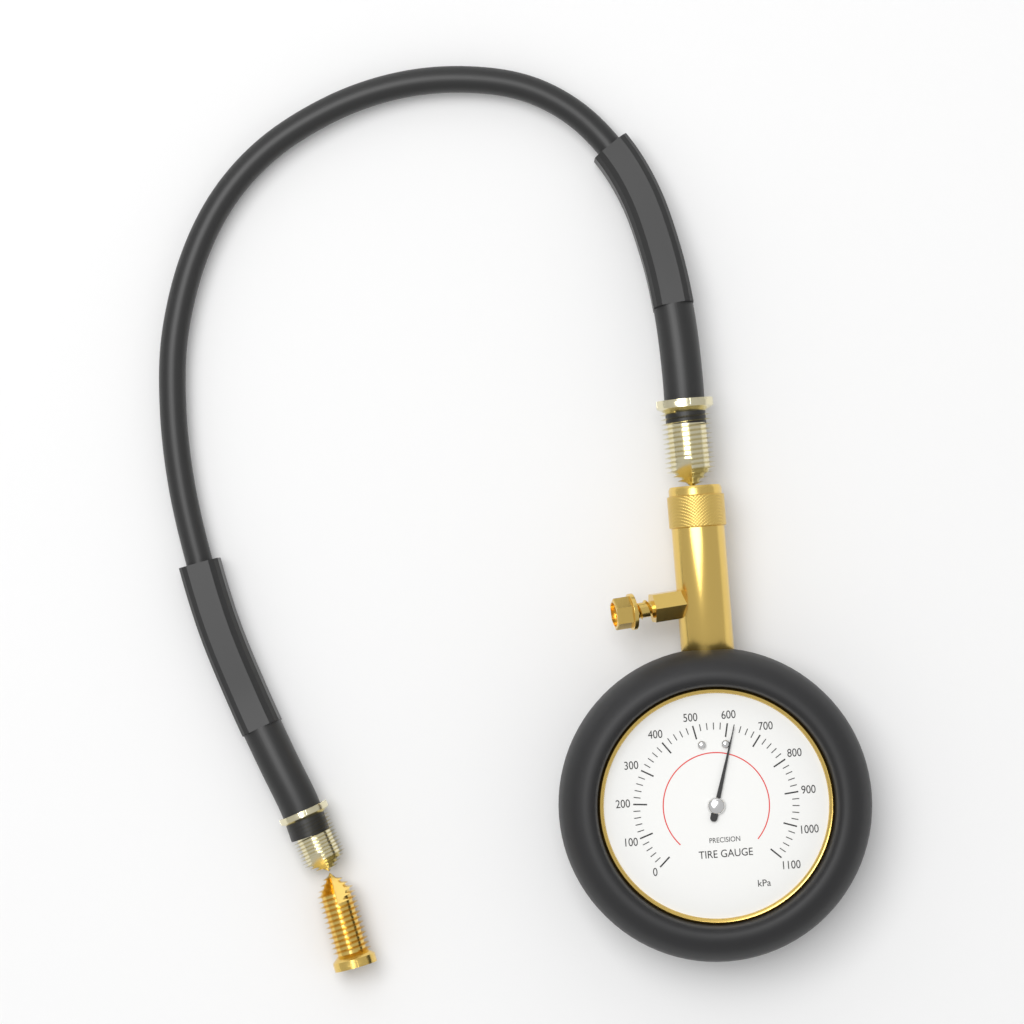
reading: 620 kPa
